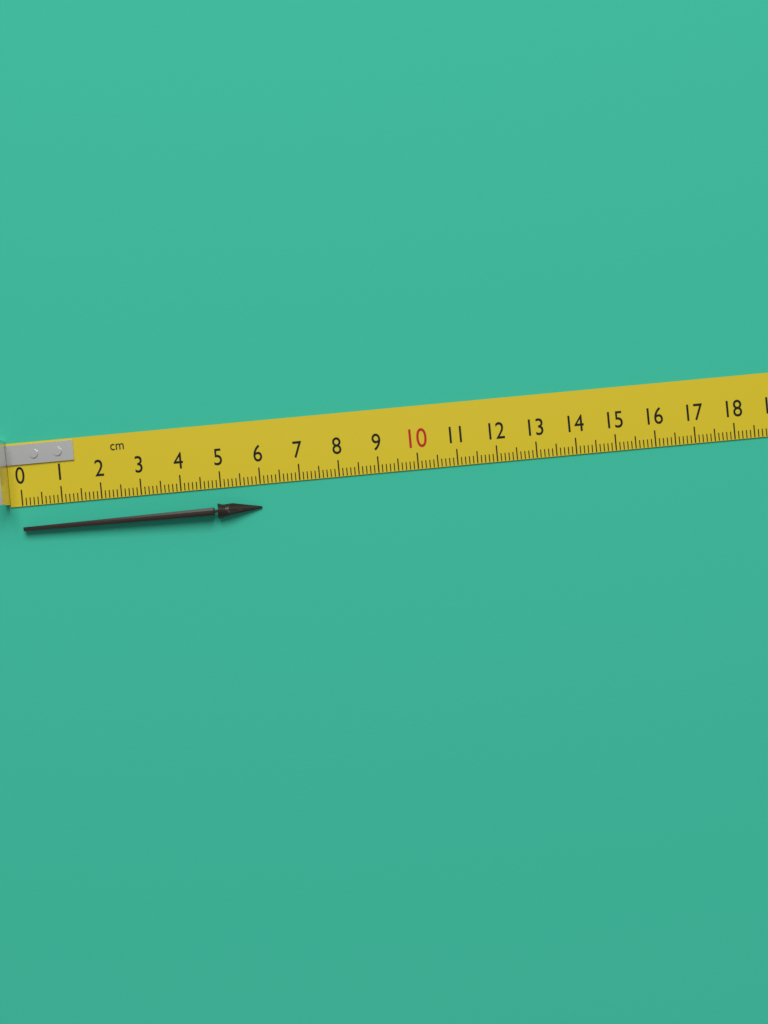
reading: 6.0 cm
